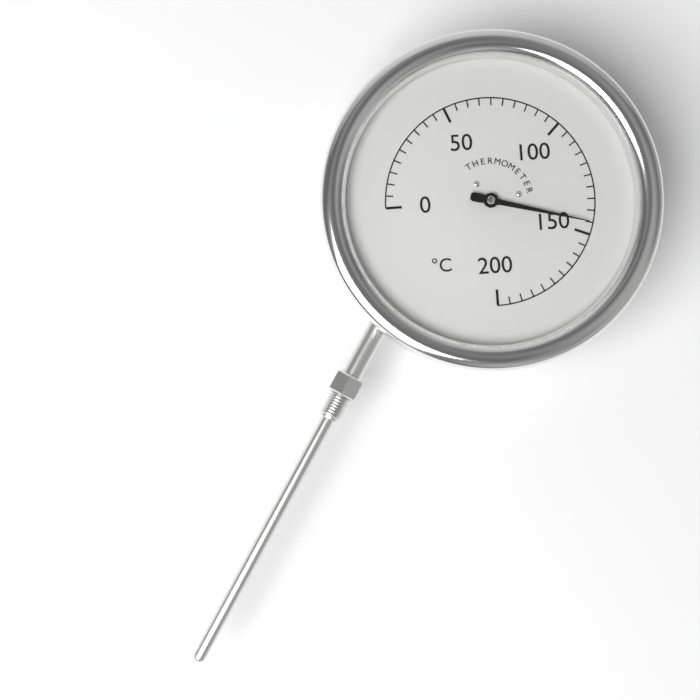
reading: 145 °C
